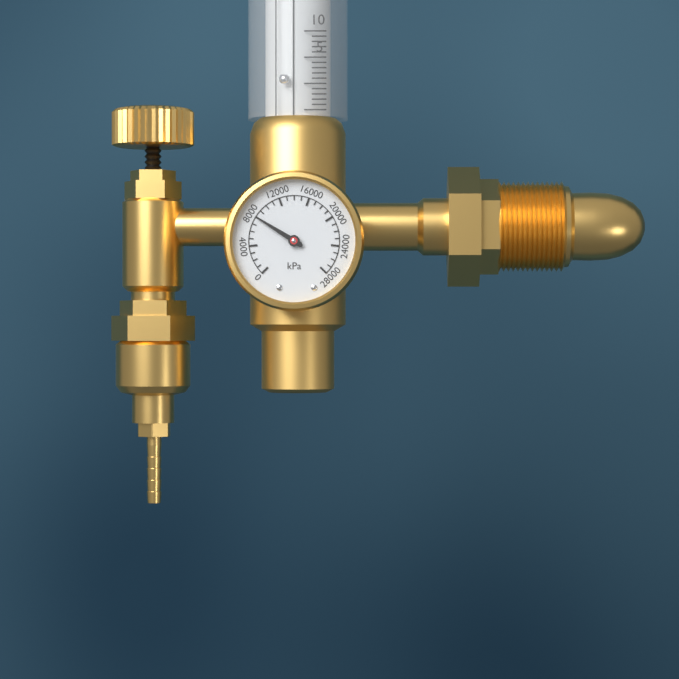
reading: 8000 kPa
